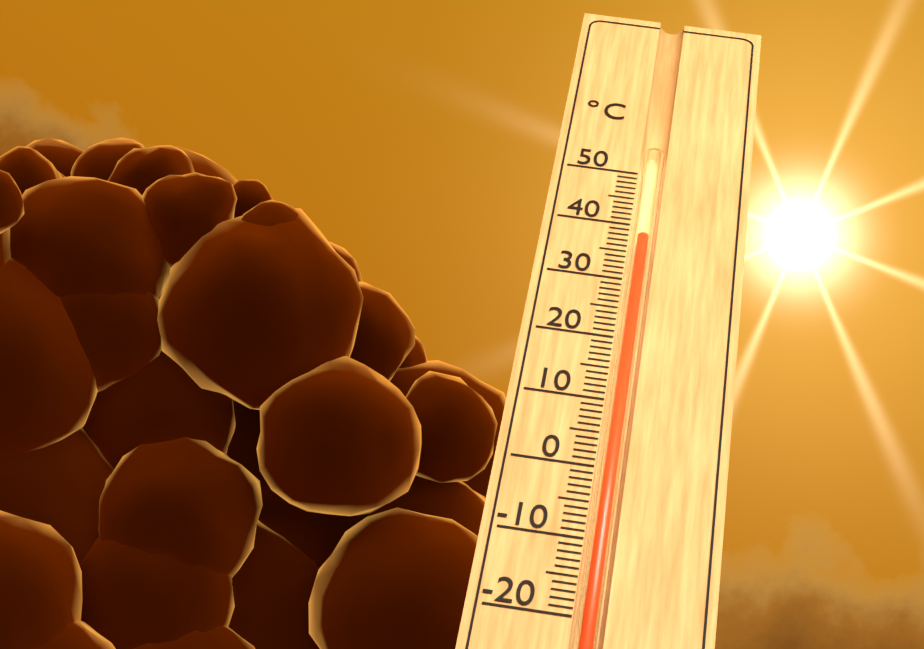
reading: 38 °C
